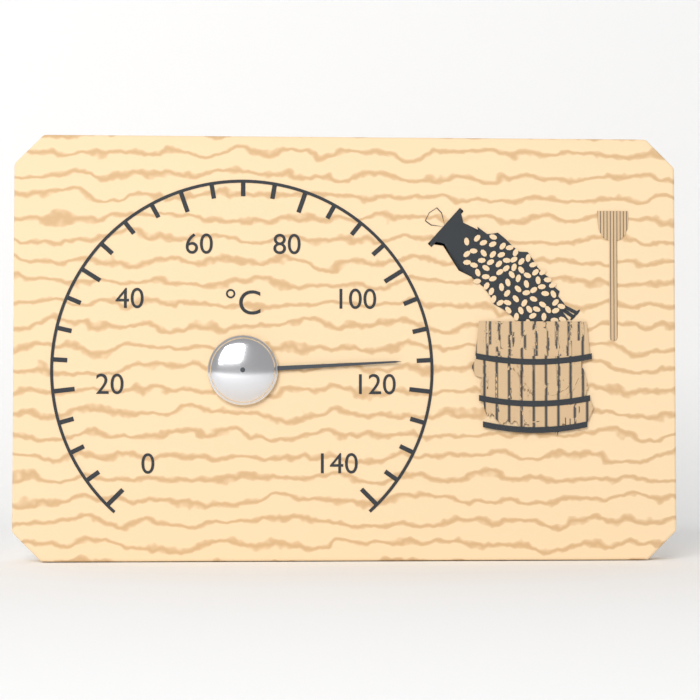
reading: 115 °C
